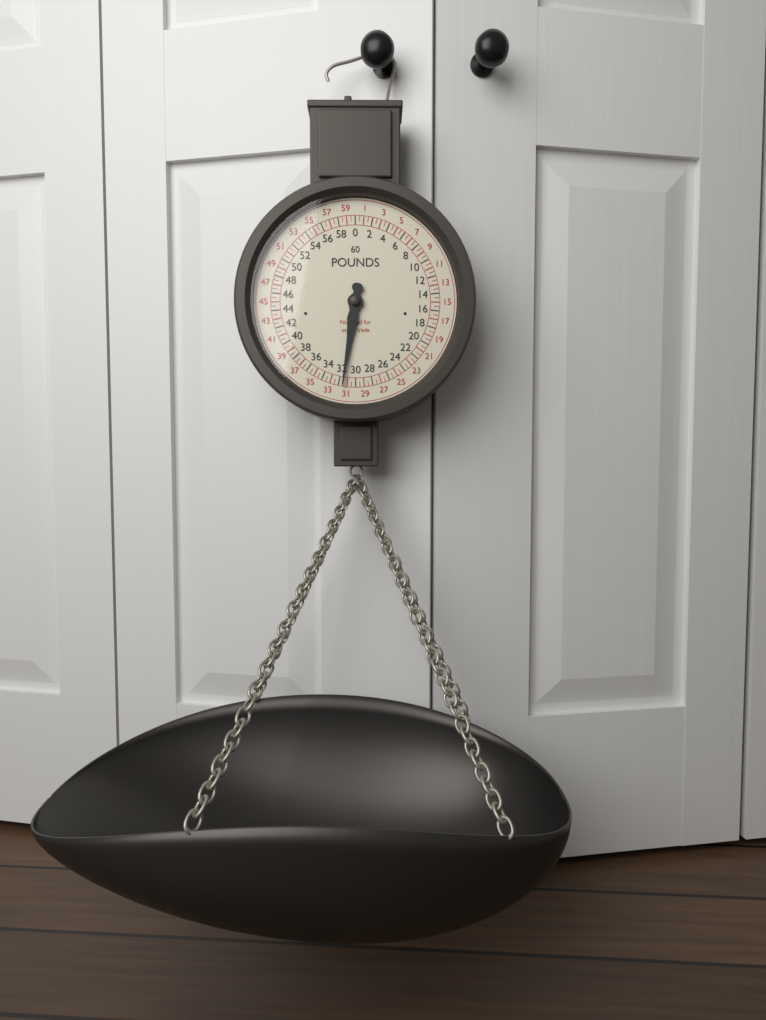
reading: 31.5 lb
